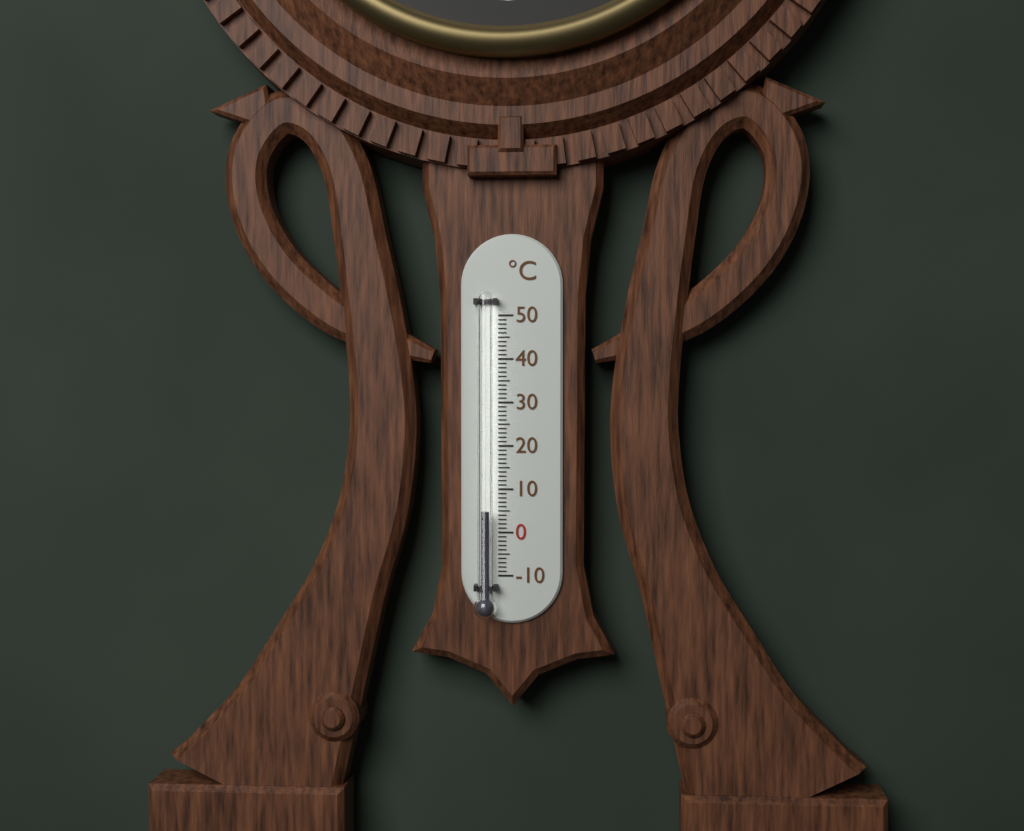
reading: 5 °C
